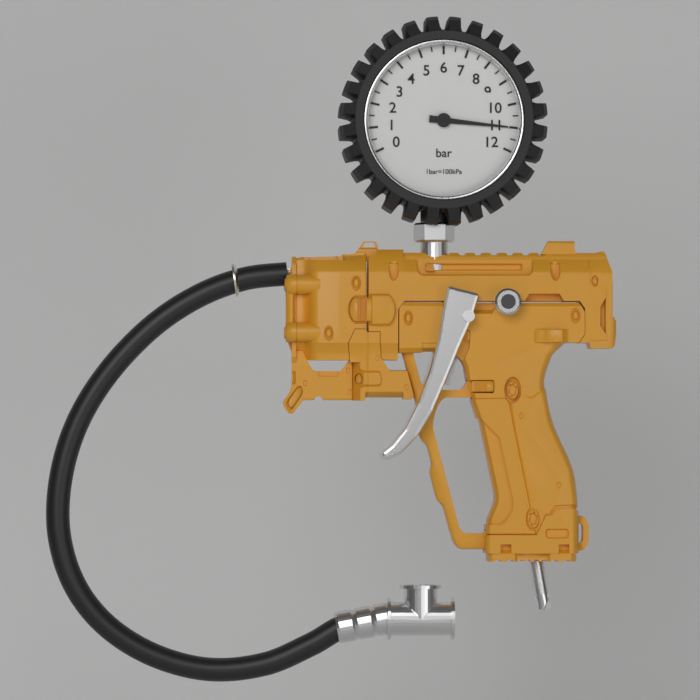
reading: 11.0 bar
